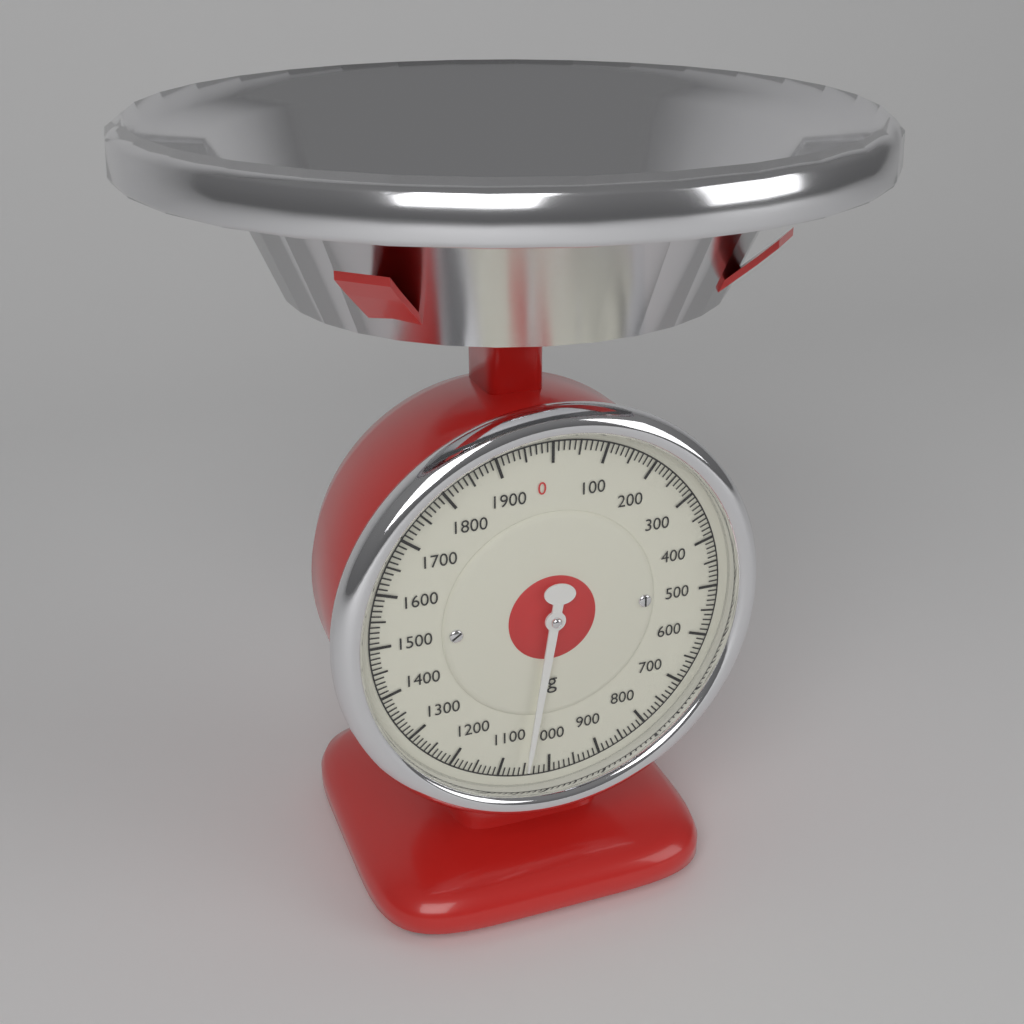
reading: 1050 g
